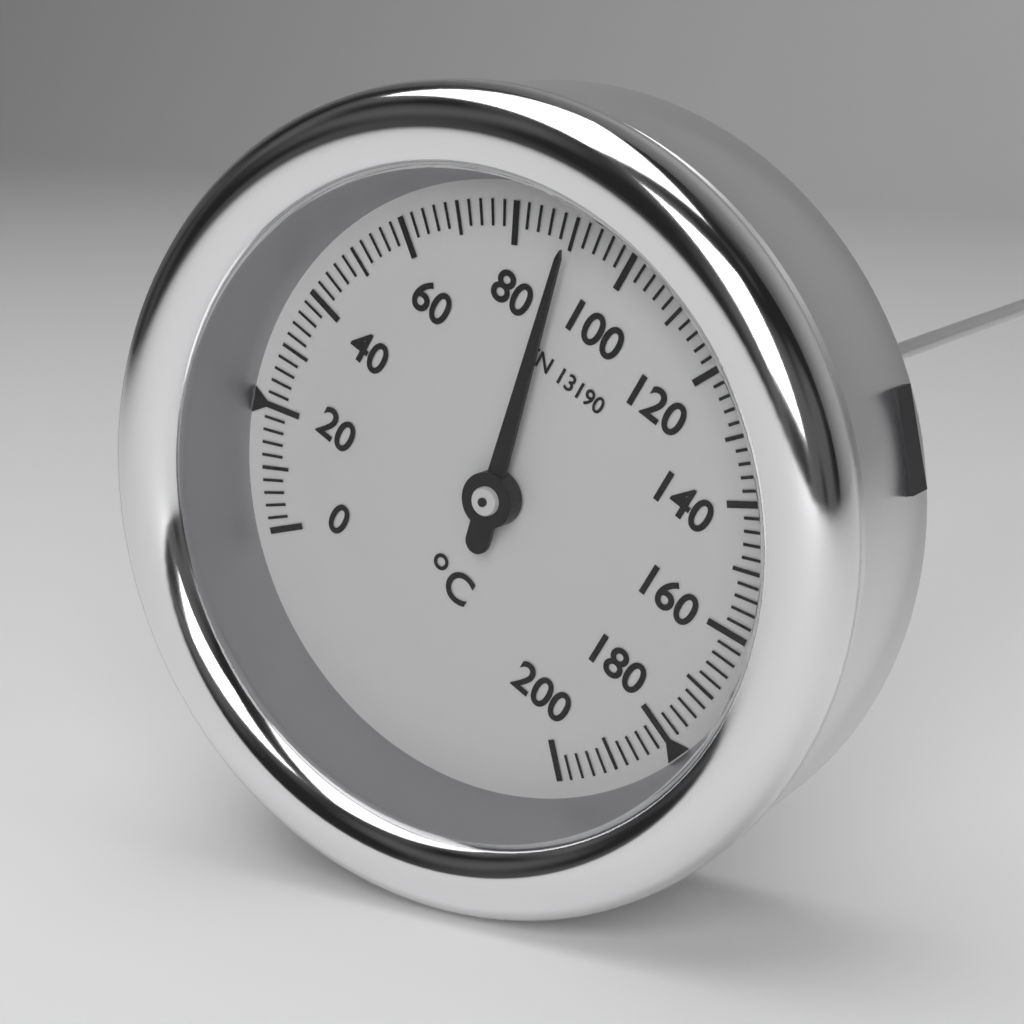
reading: 90 °C
